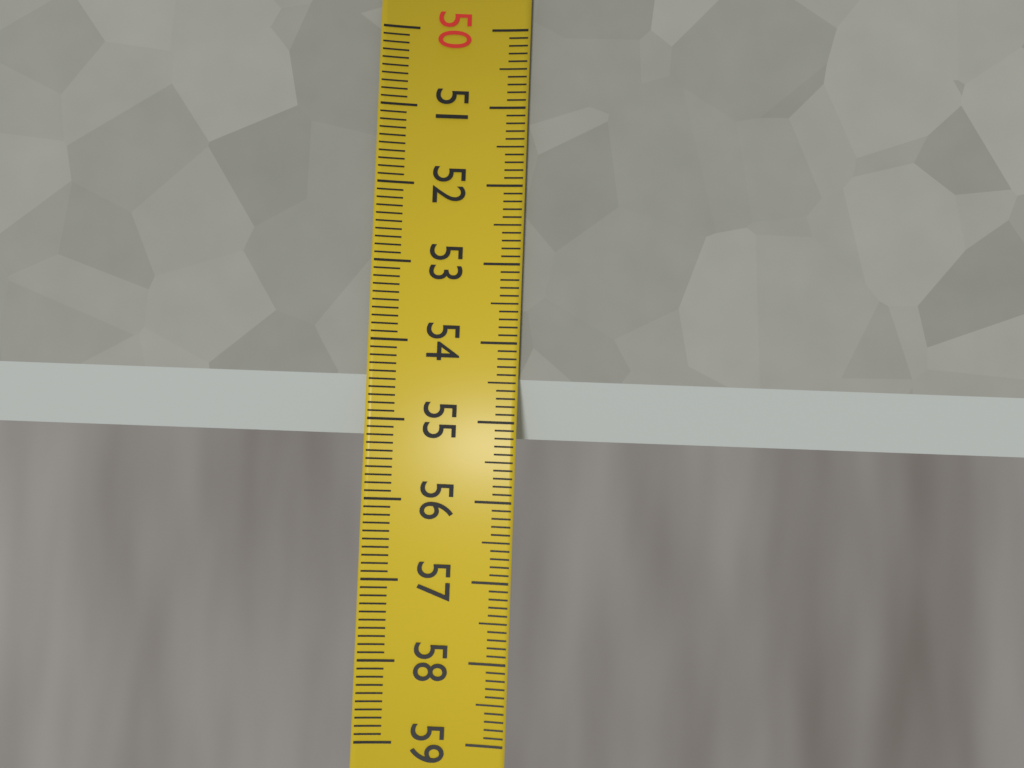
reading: 55.2 (no unit)
